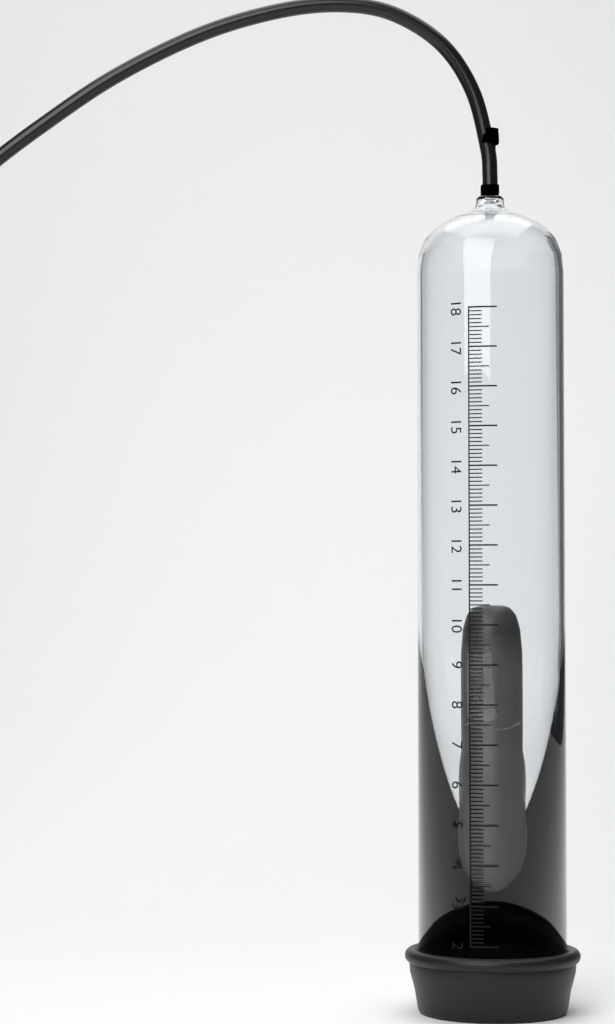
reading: 10.5 (no unit)
